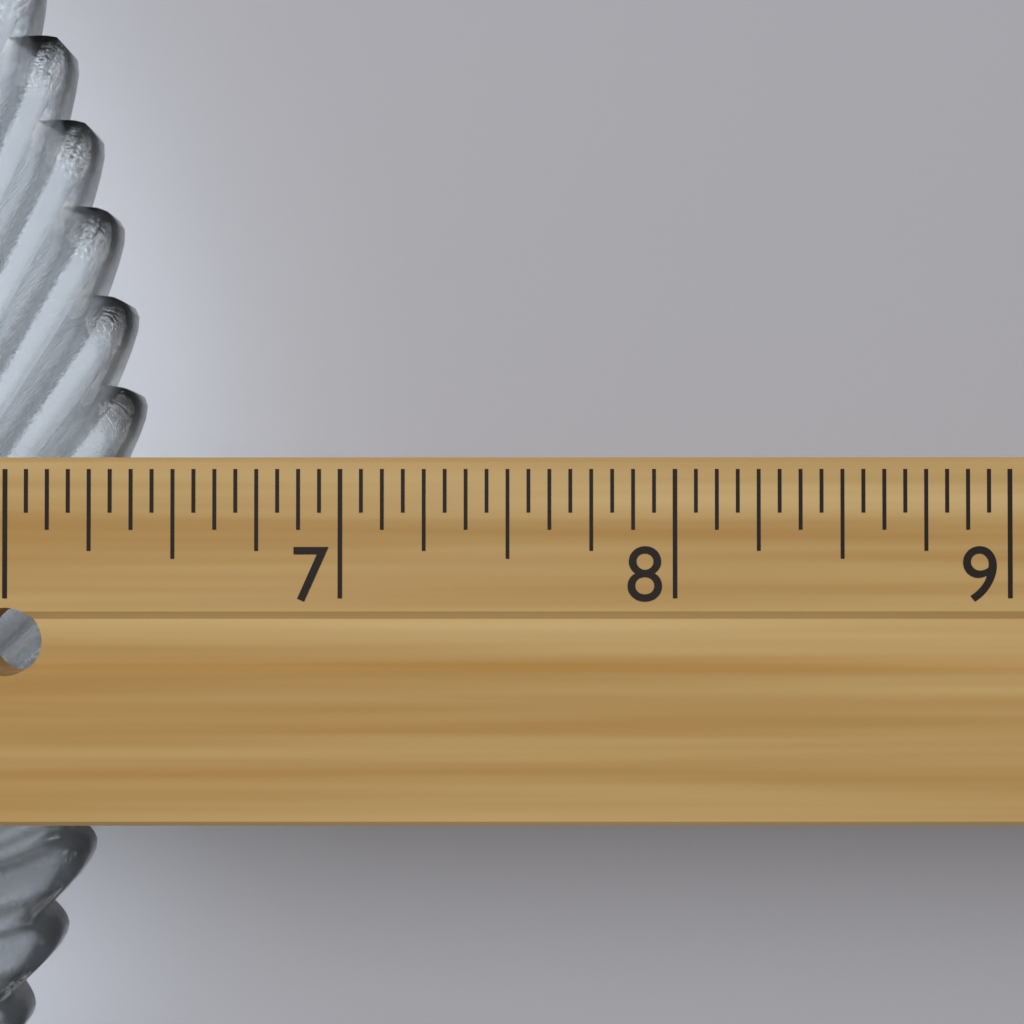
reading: 6.3125 in
